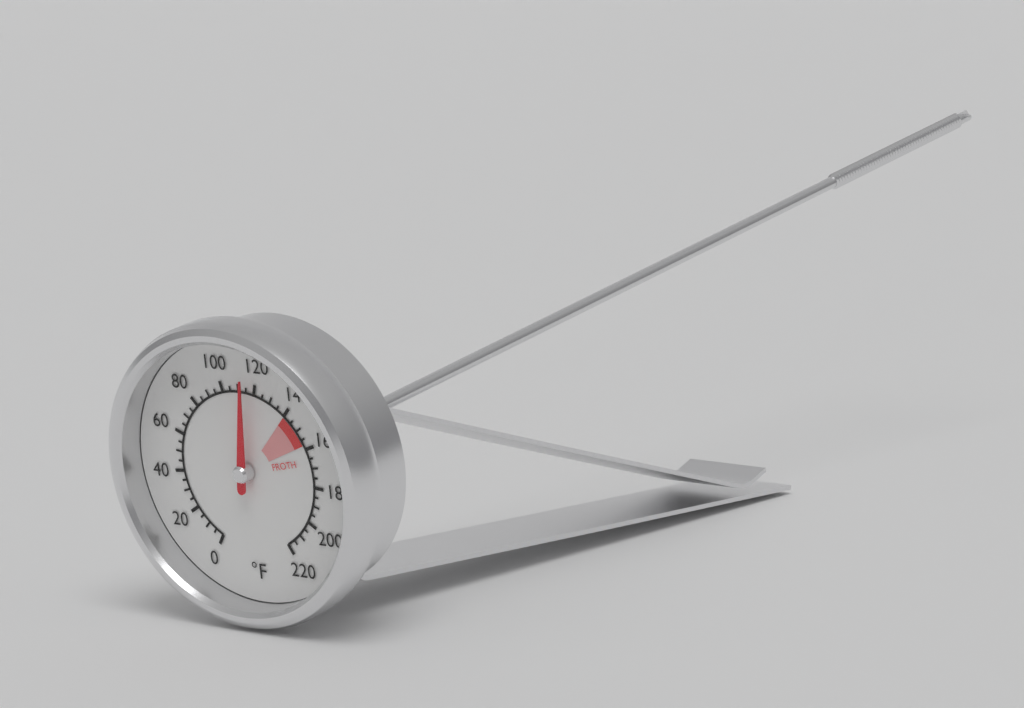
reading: 115 °F
